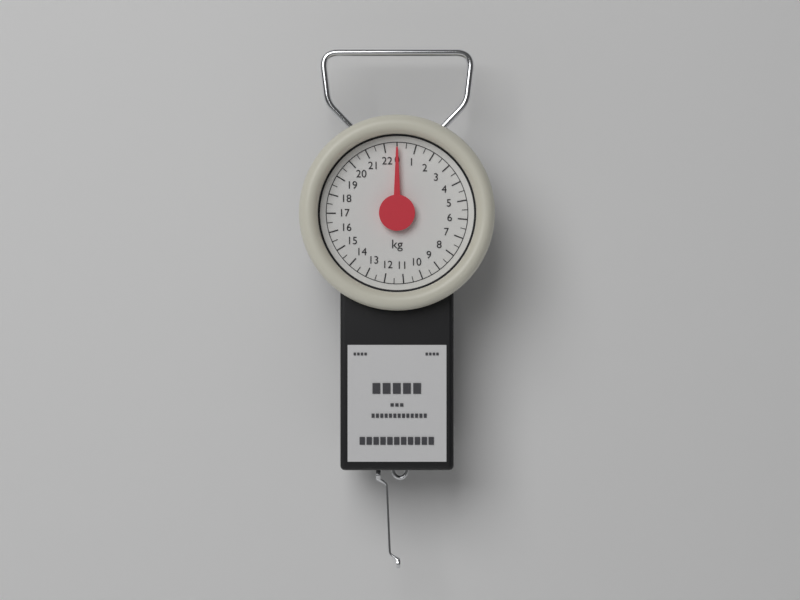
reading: 0.0 kg
